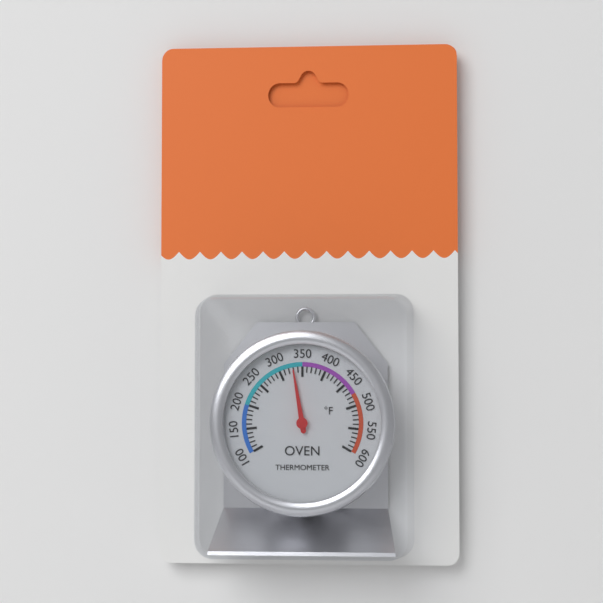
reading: 330 °F
